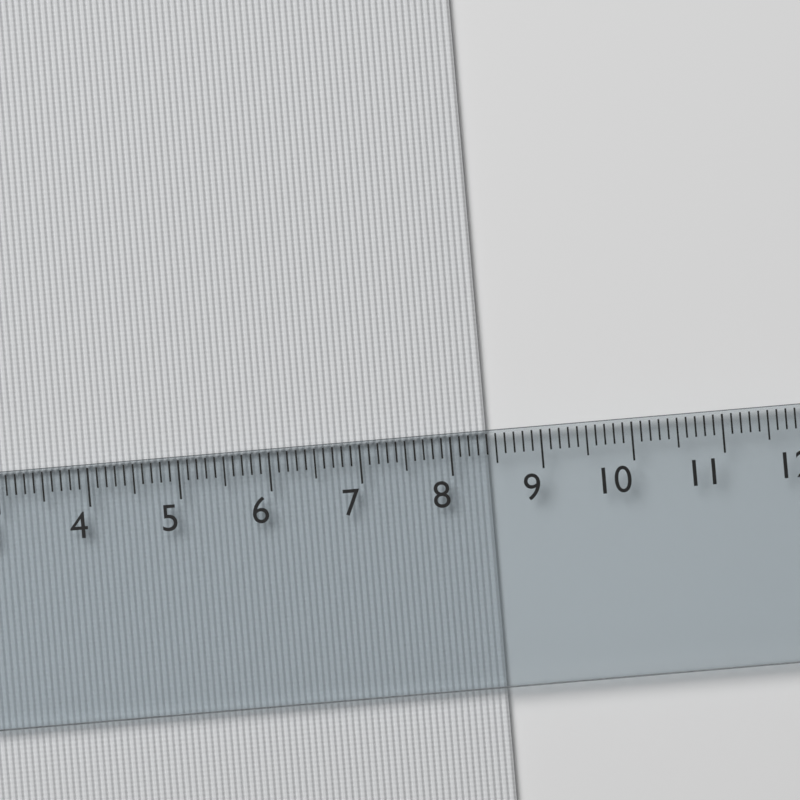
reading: 8.4 cm
